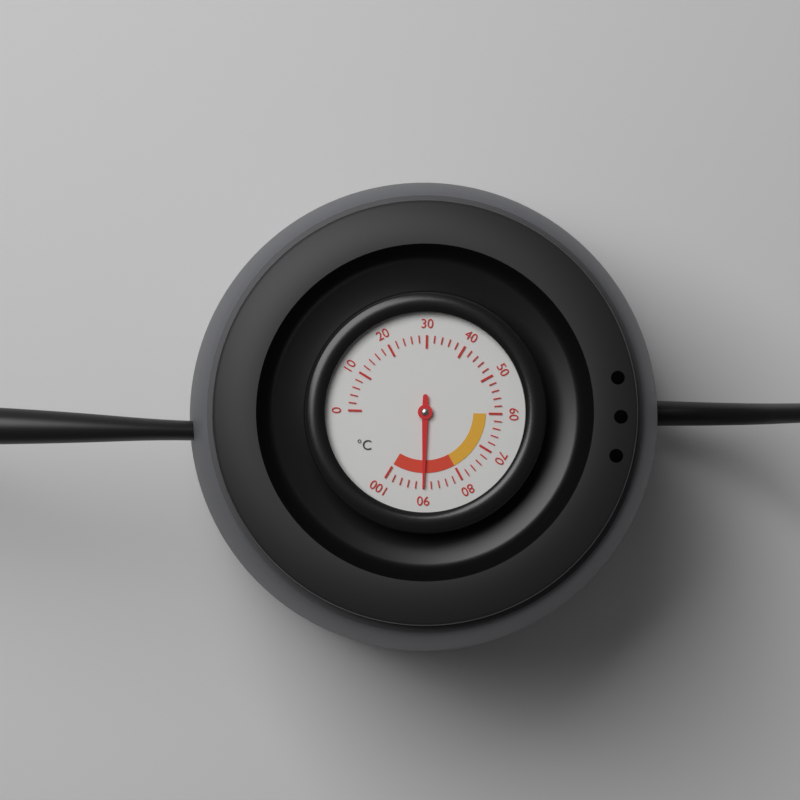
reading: 90 °C
